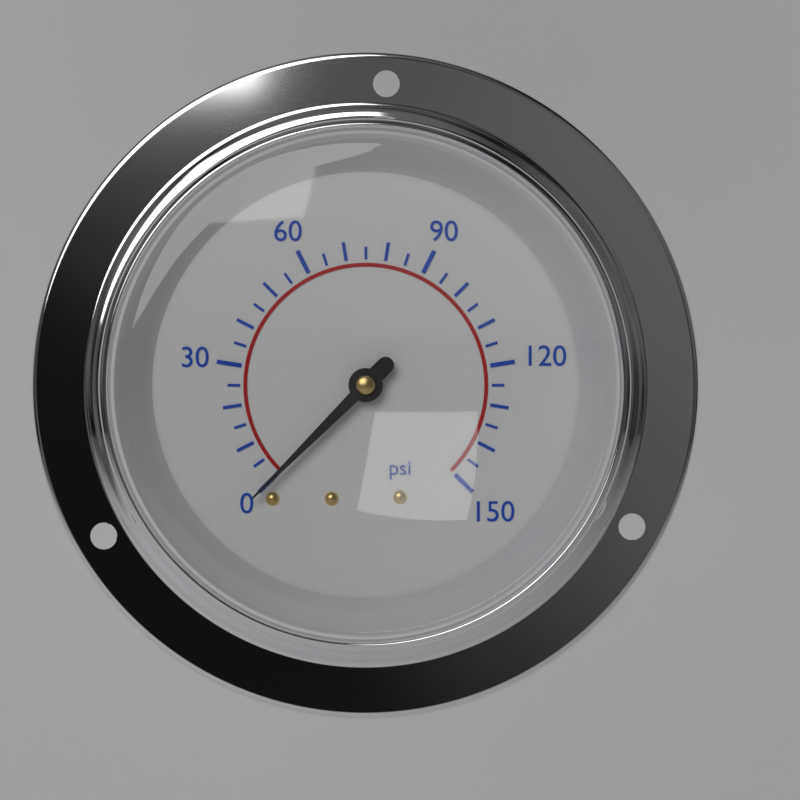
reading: 0 psi
